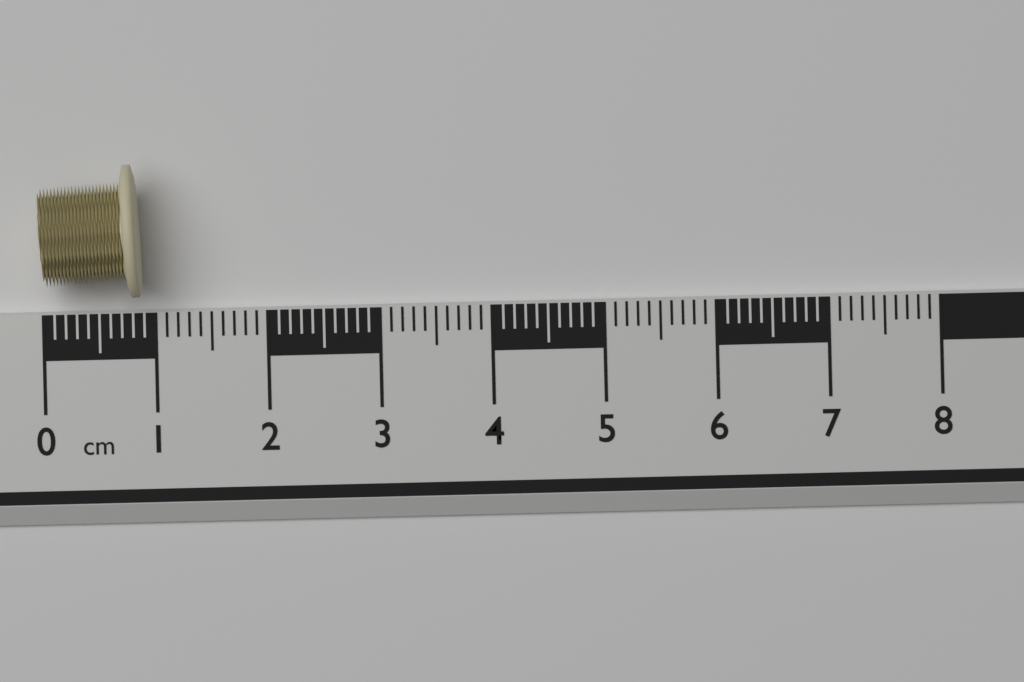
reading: 0.9 cm
